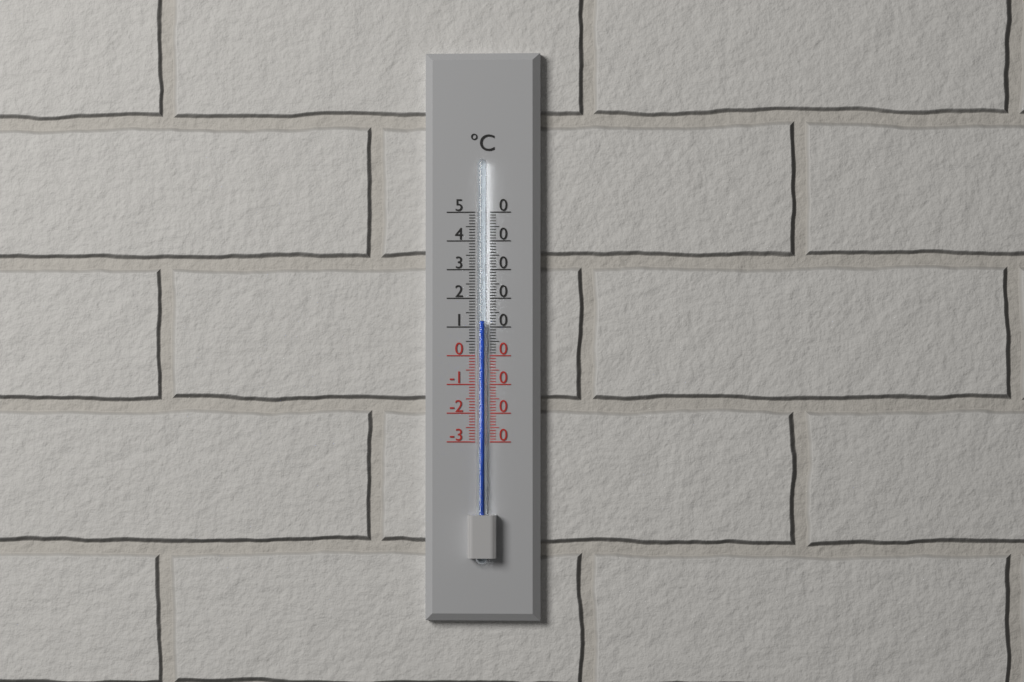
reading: 12 °C
